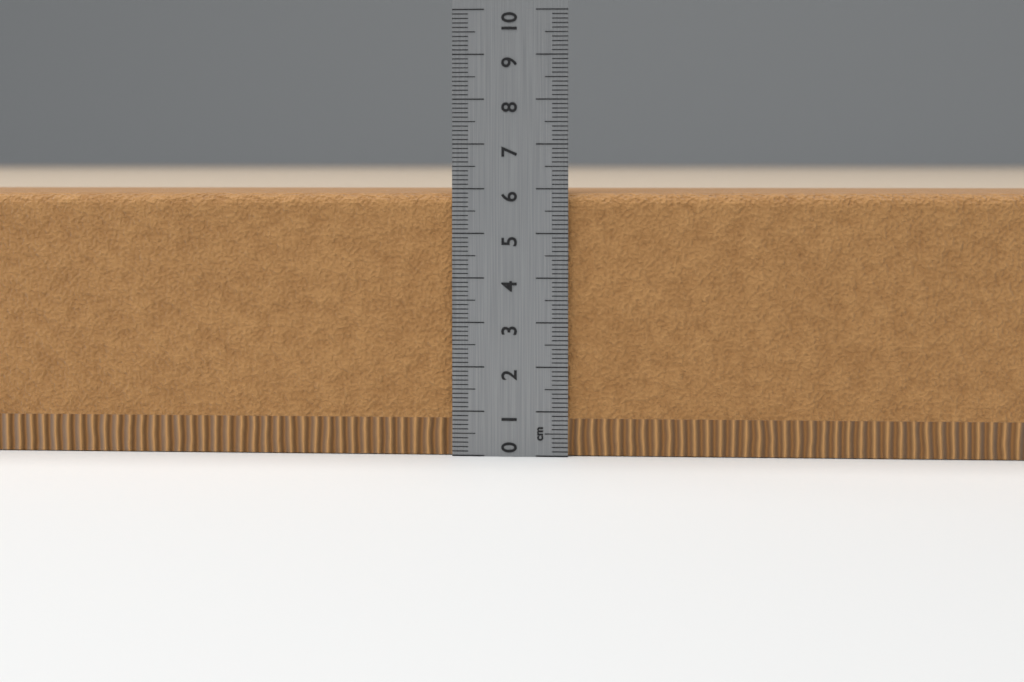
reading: 5.9 cm
